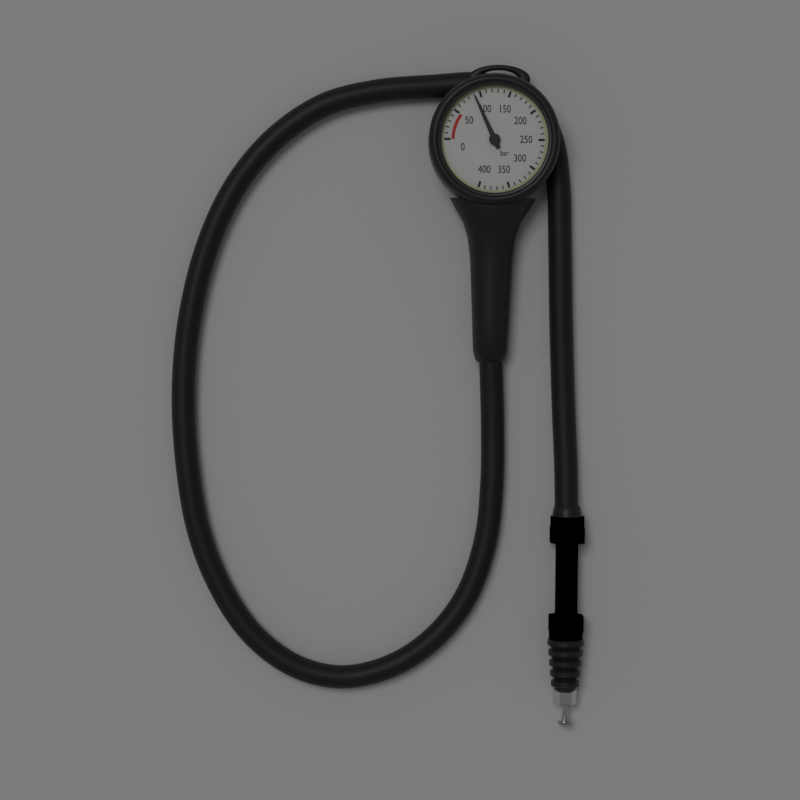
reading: 90 bar
